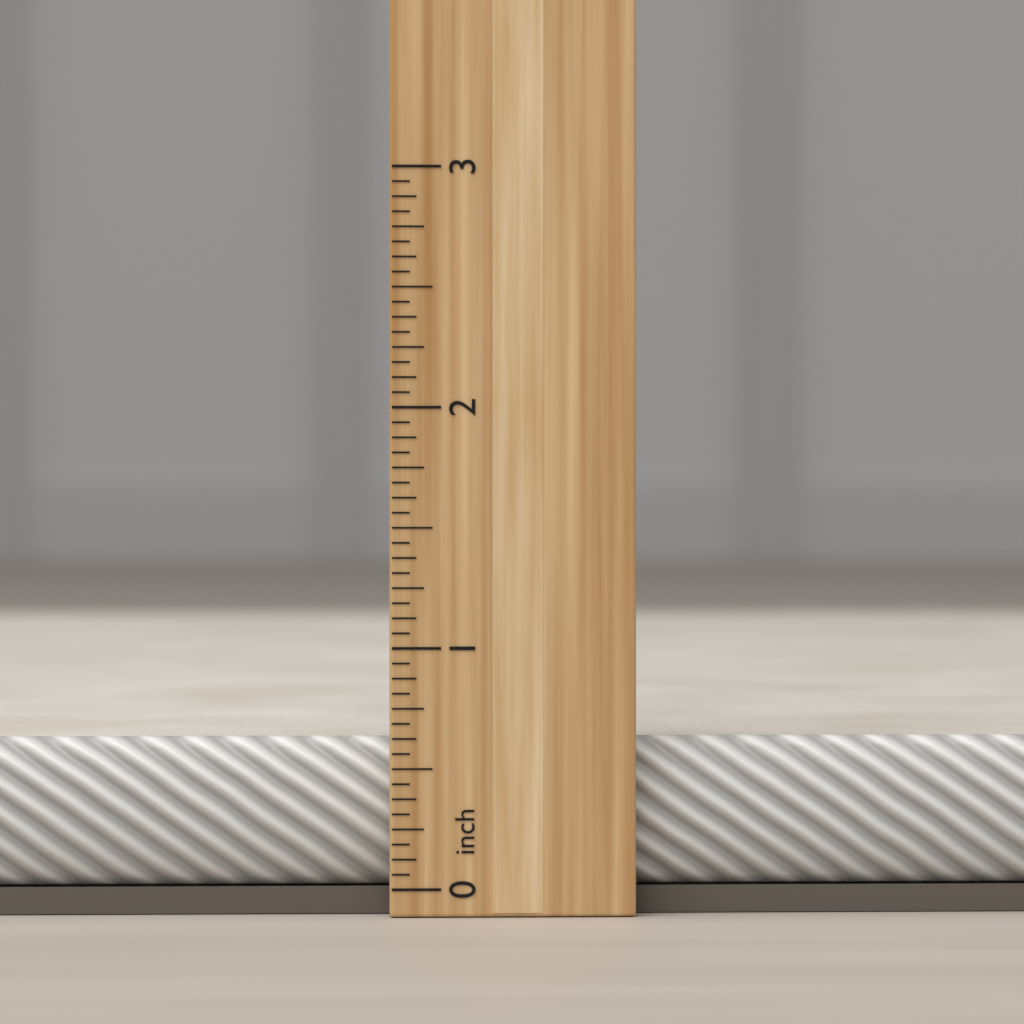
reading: 0.6250 inch
